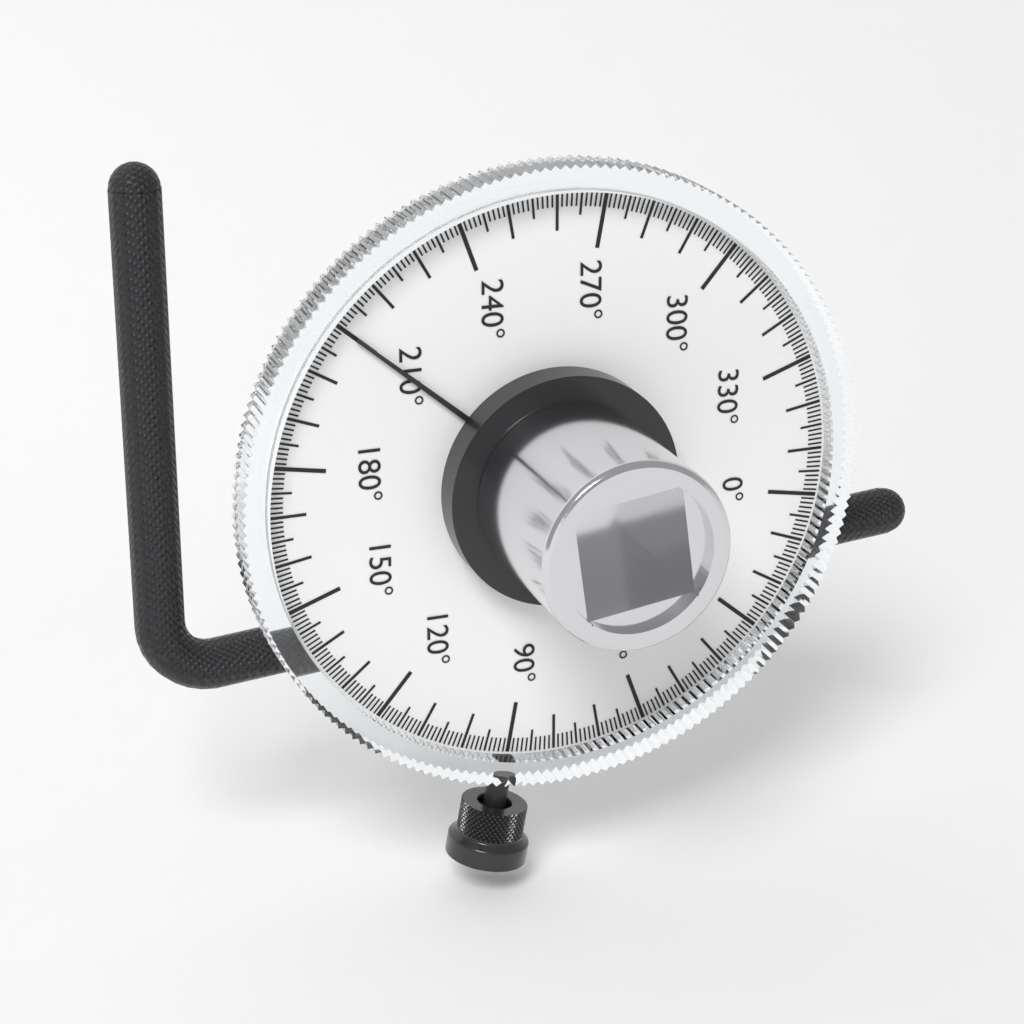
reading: 210 °
